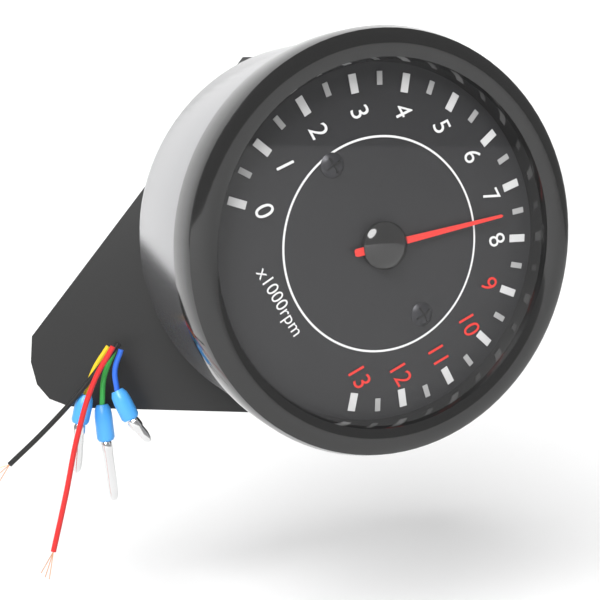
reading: 7.5 x1000rpm
